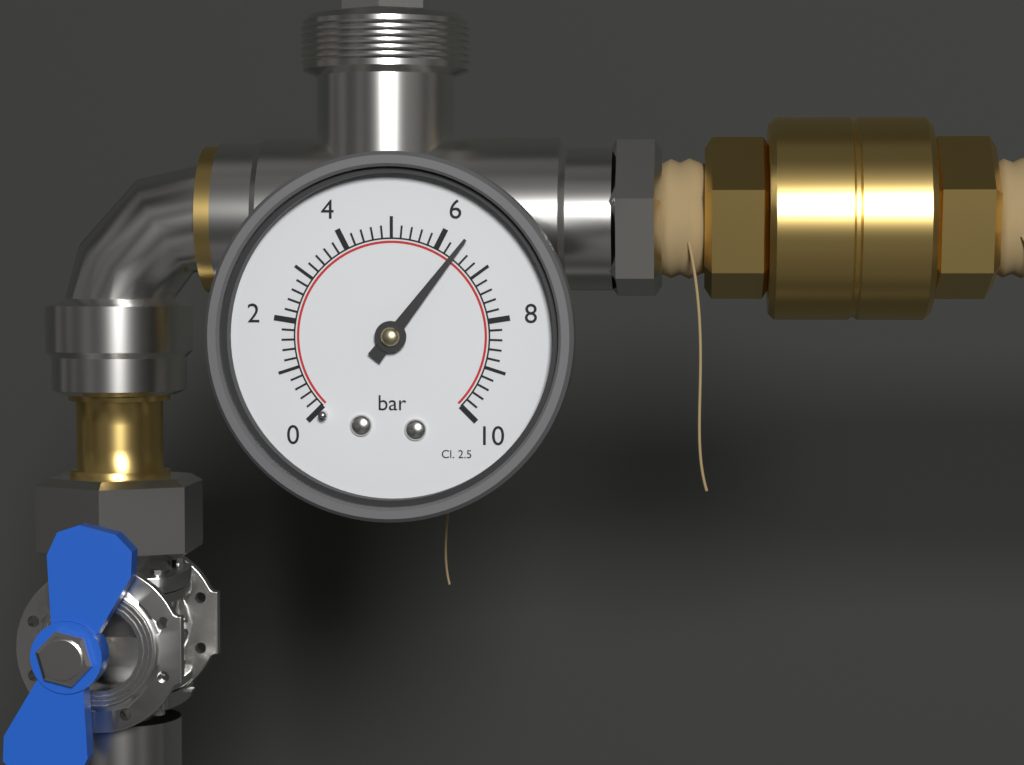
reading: 6.4 bar
